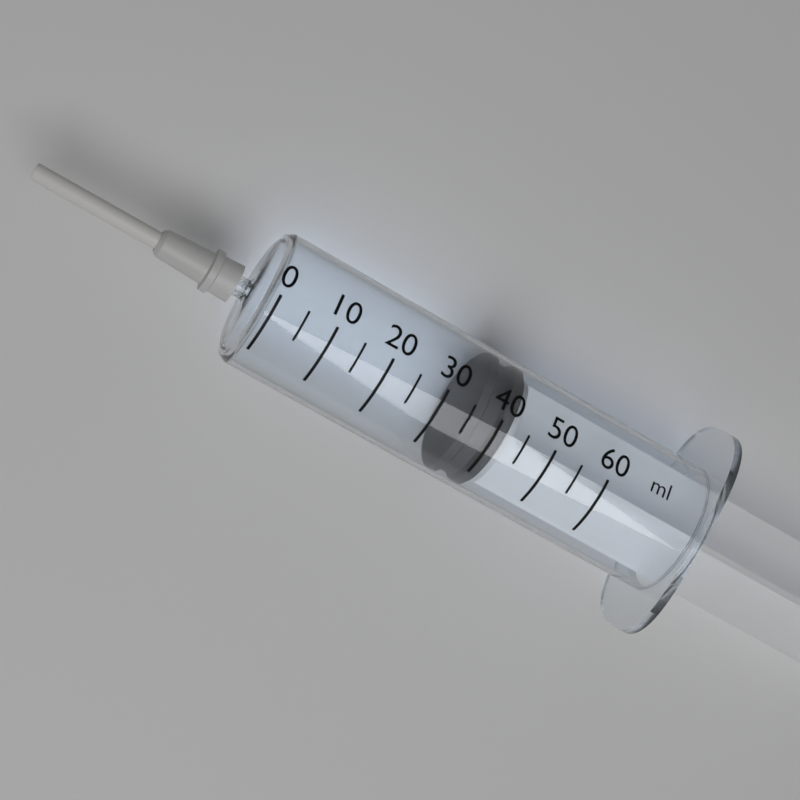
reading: 35 ml
